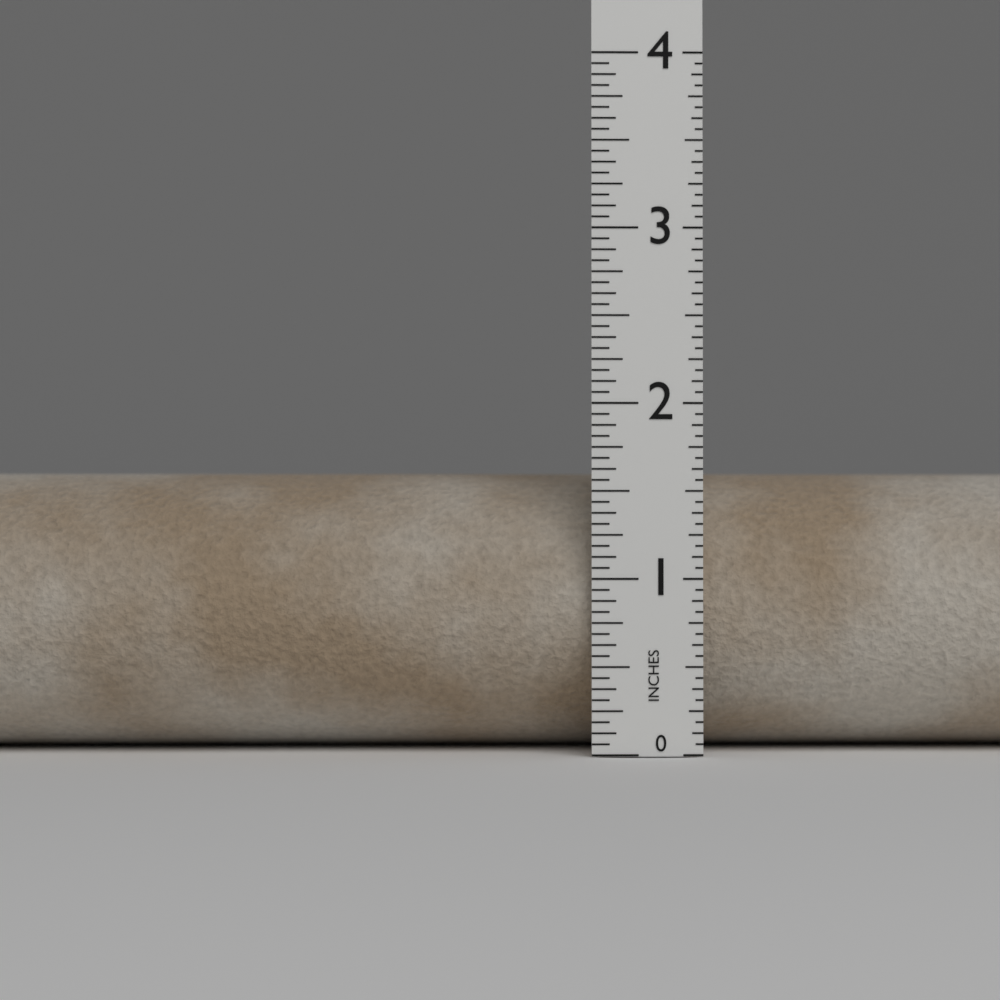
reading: 1.6250 in
